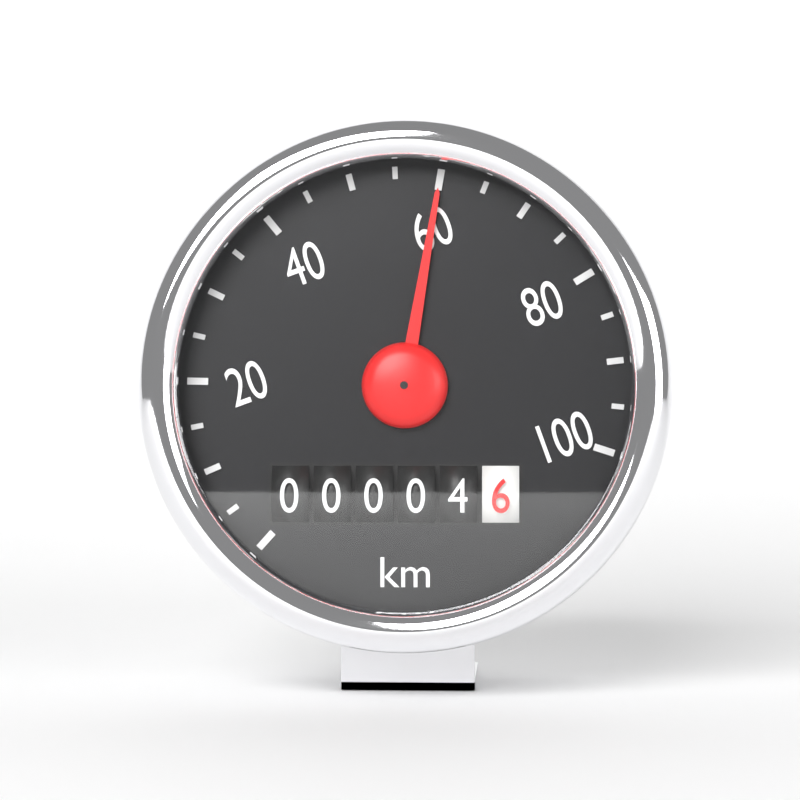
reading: 60 km/h
